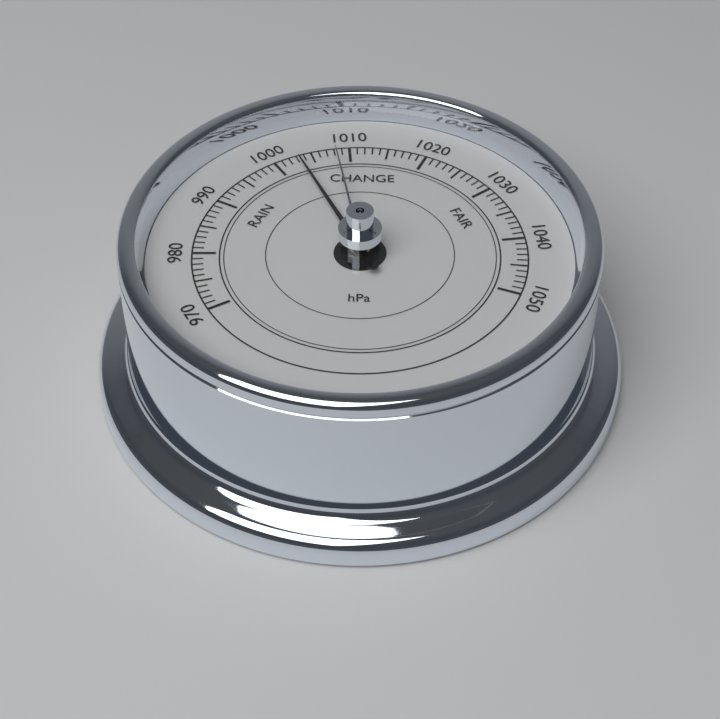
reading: 1003 hPa
